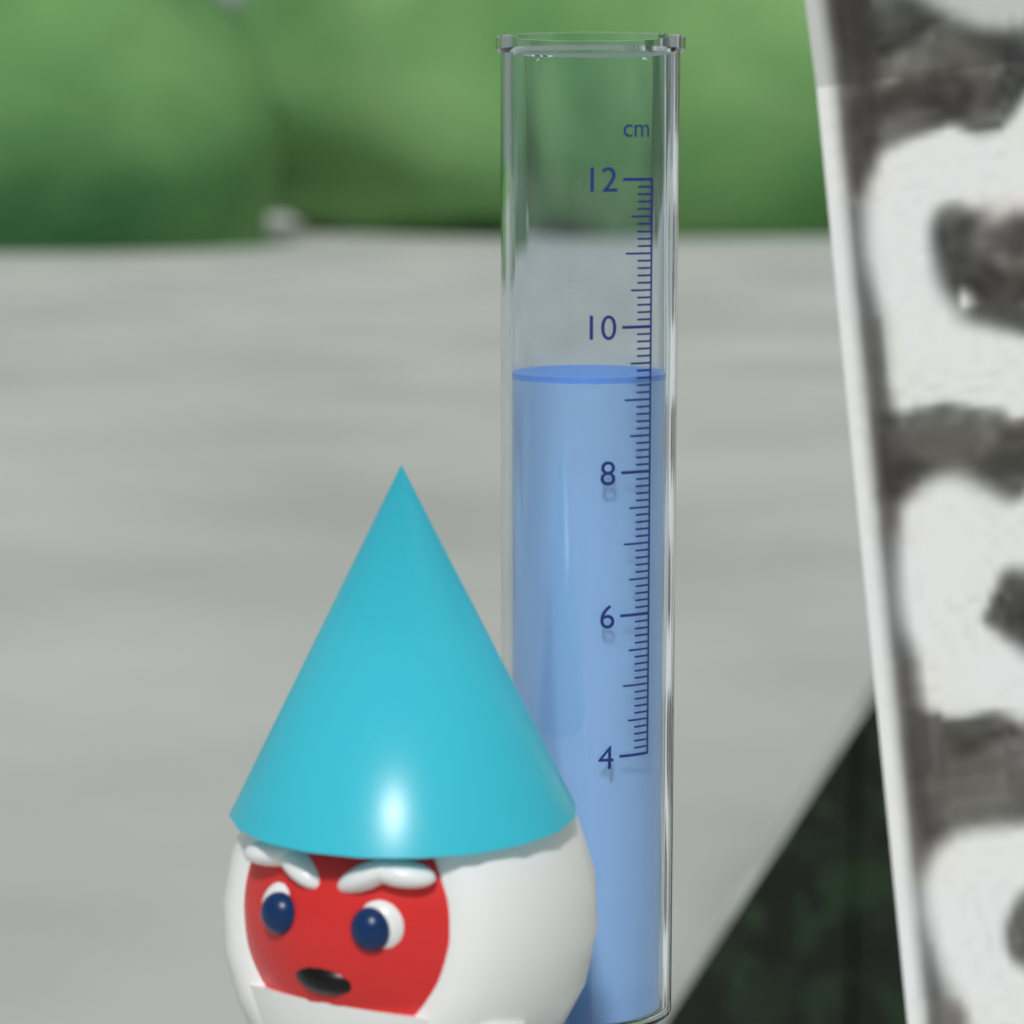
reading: 9.3 cm
